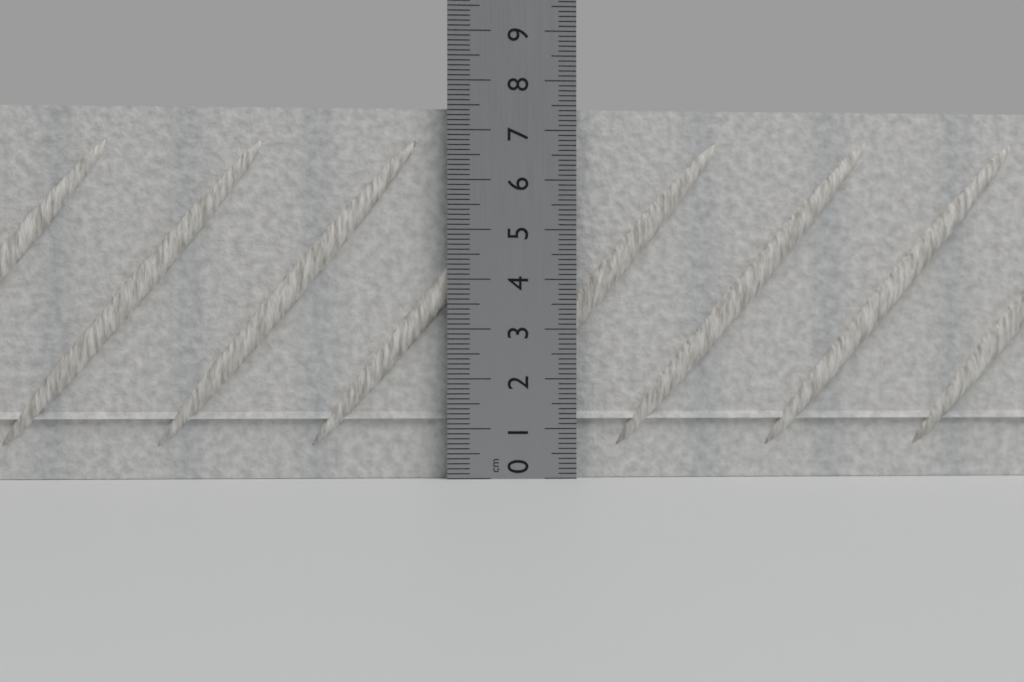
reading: 7.5 cm
